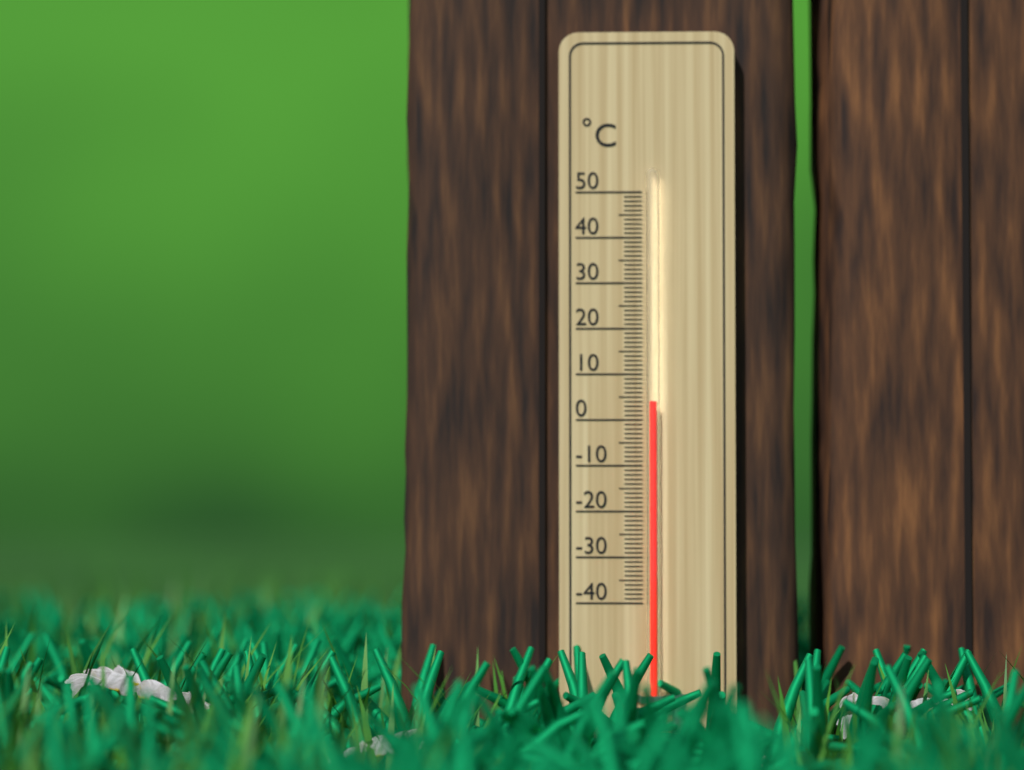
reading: 4 °C
